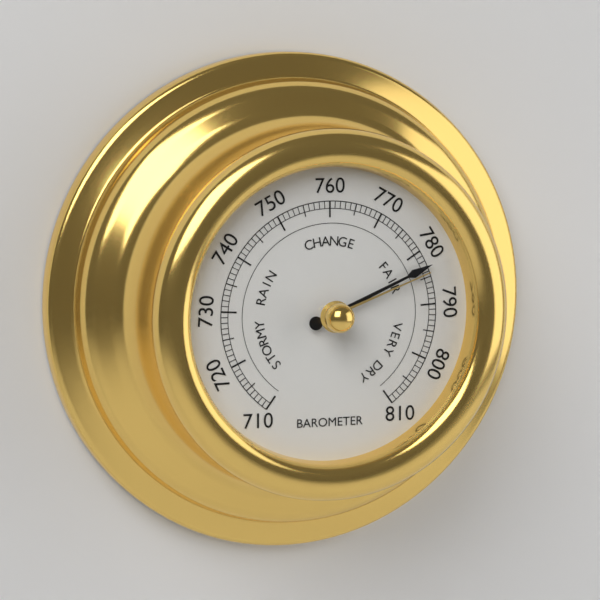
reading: 783 (no unit)
